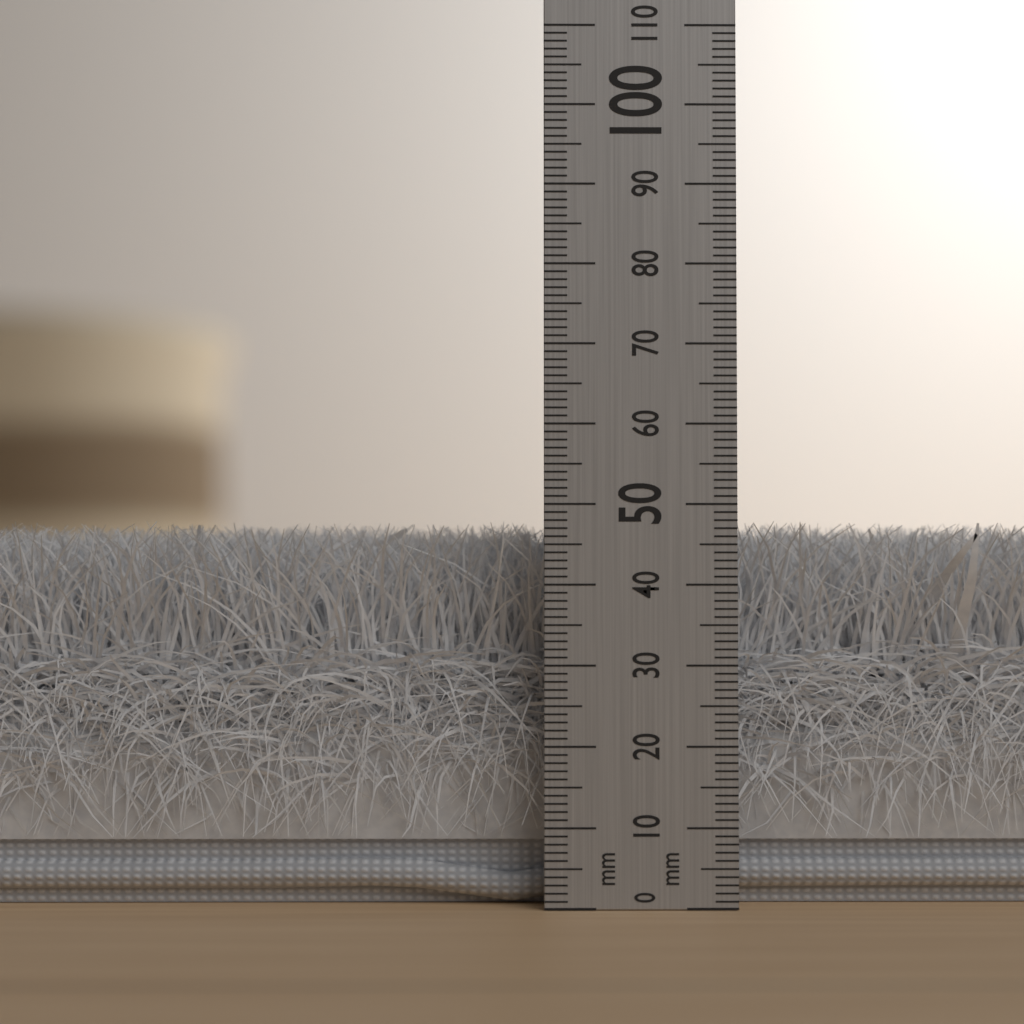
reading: 48 mm
